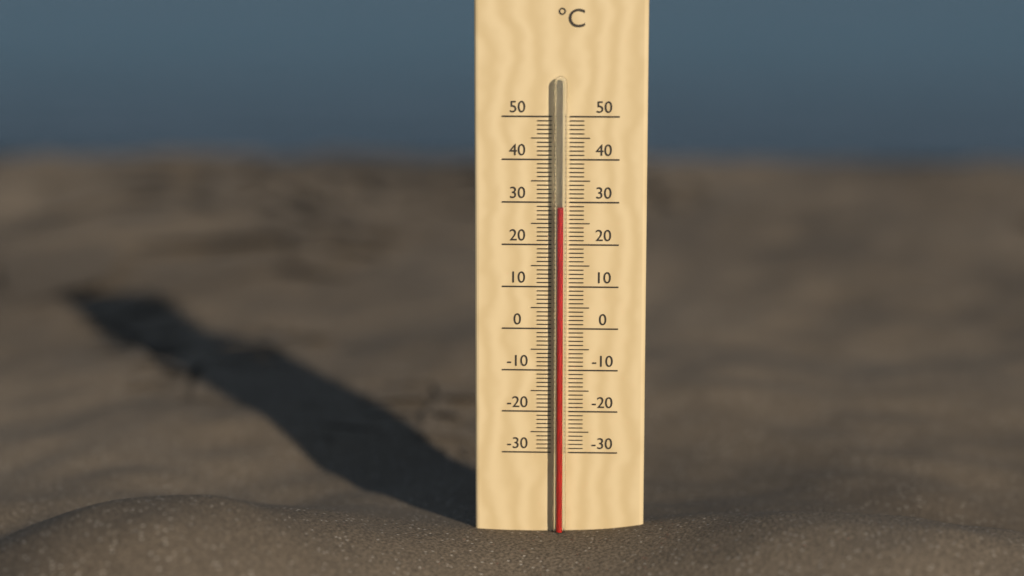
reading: 29 °C
